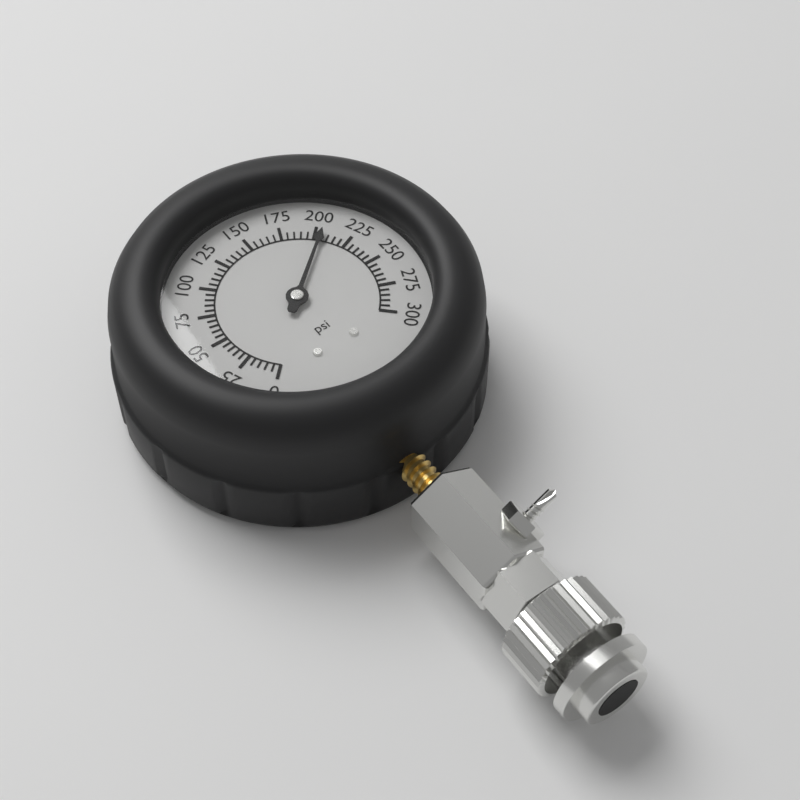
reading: 205 psi
